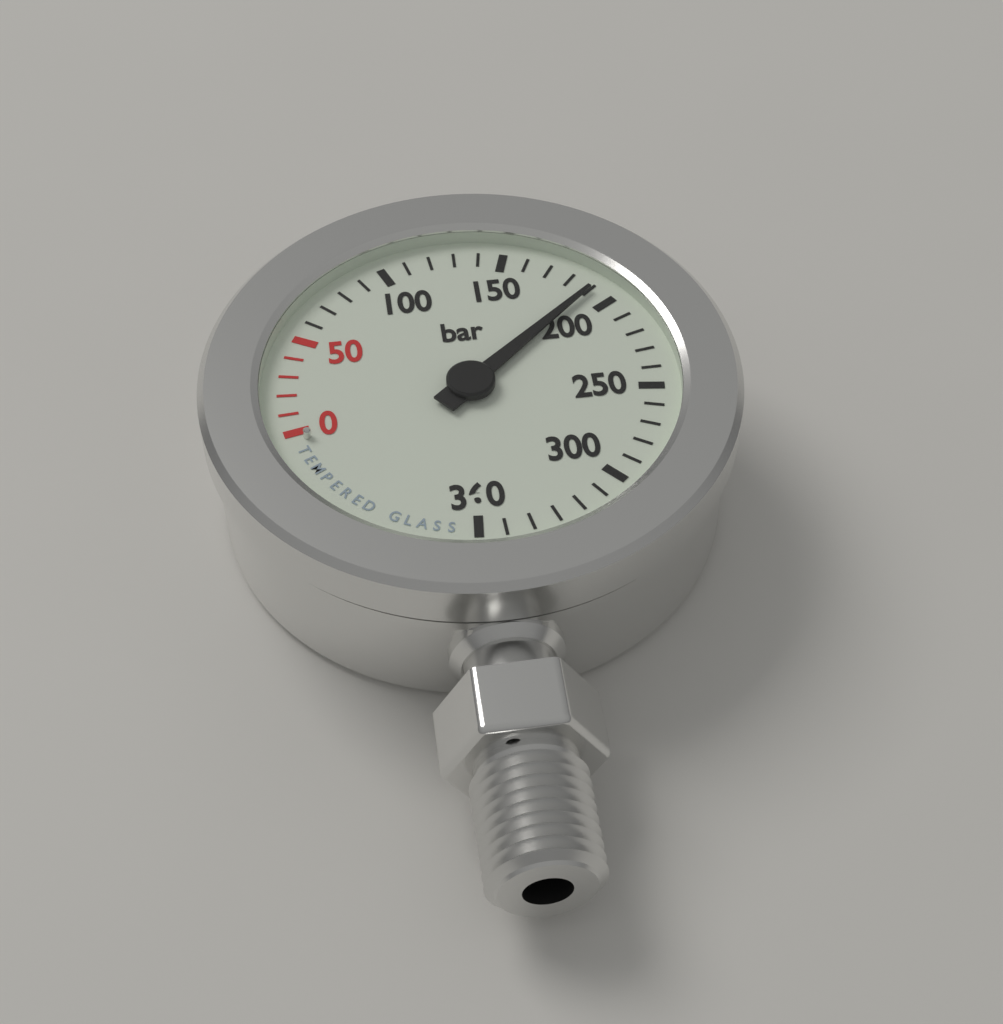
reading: 190 bar
